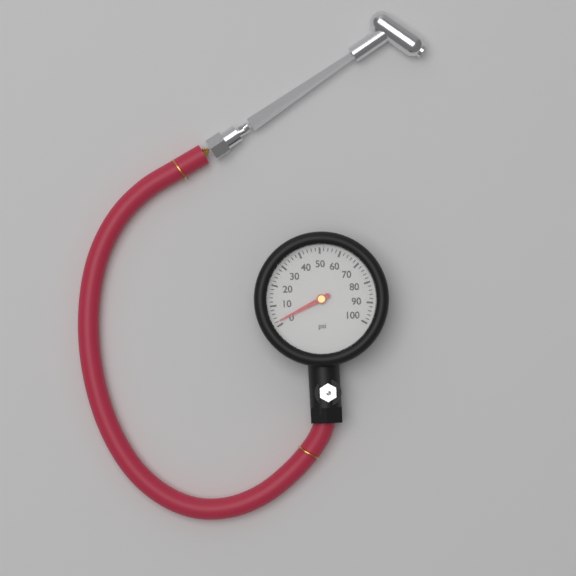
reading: 2 psi
